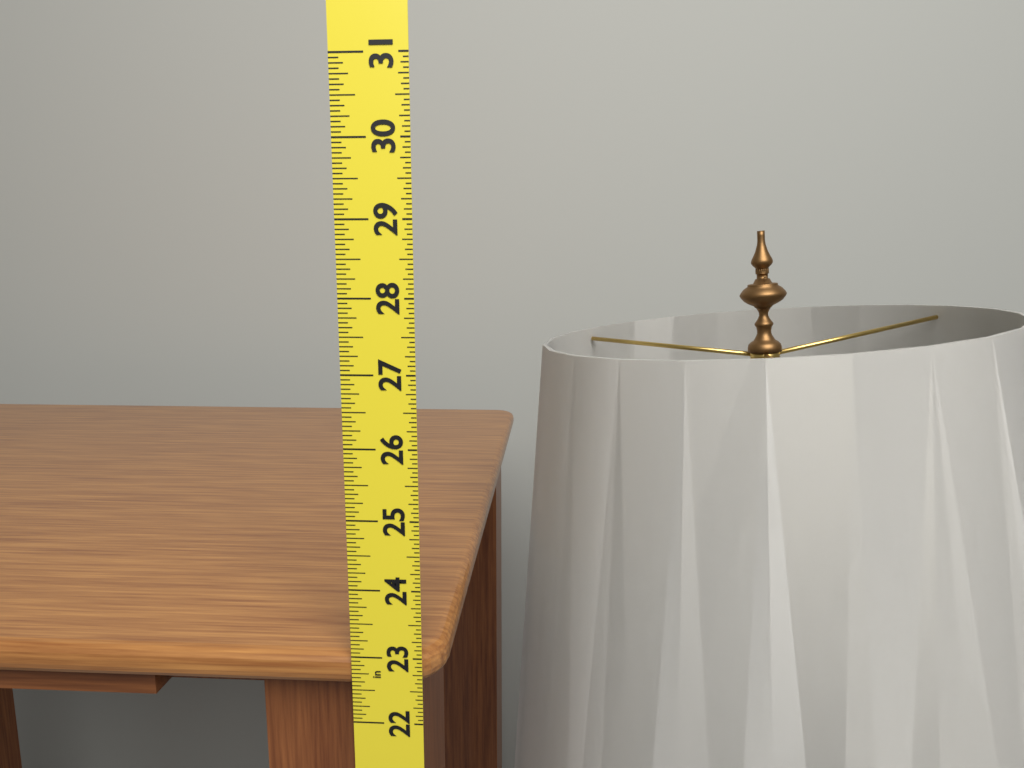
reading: 23.0000 in
